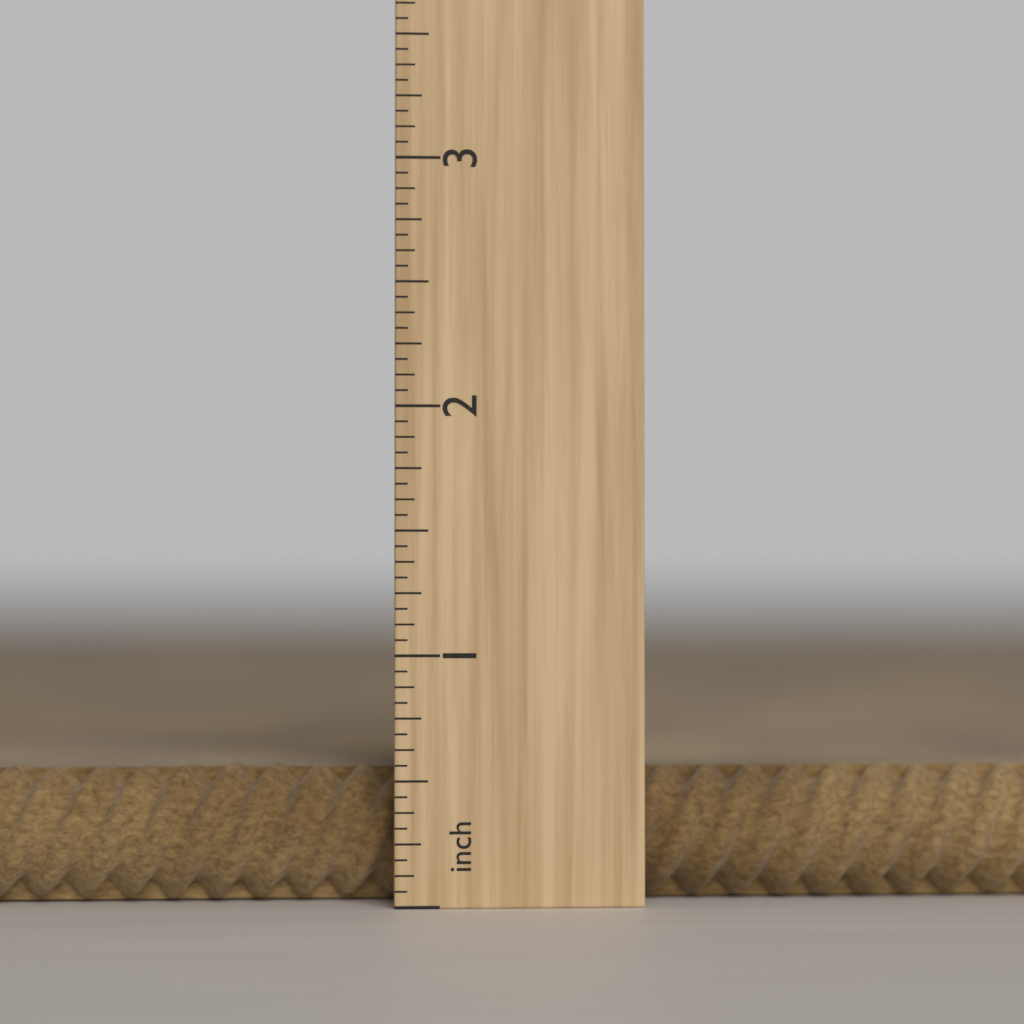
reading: 0.5625 inch
